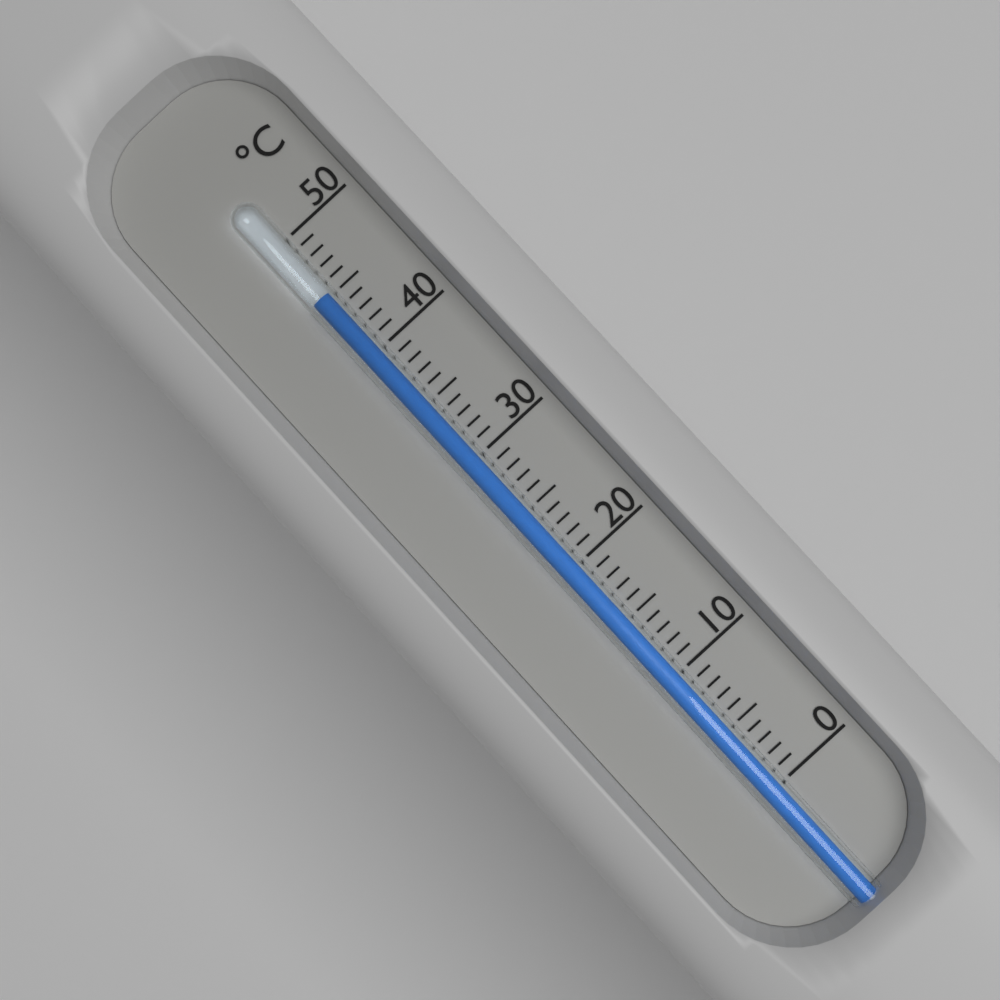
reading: 45 °C
